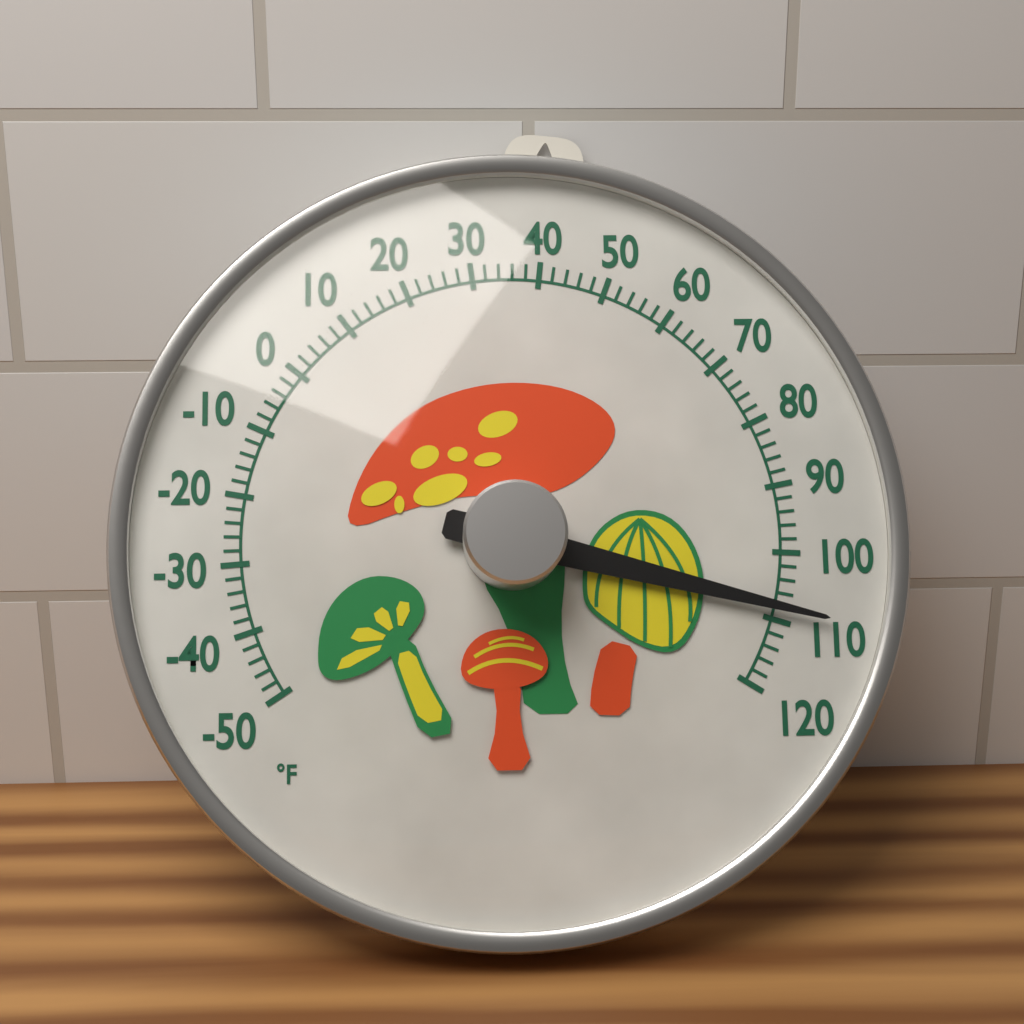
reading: 108 °F
